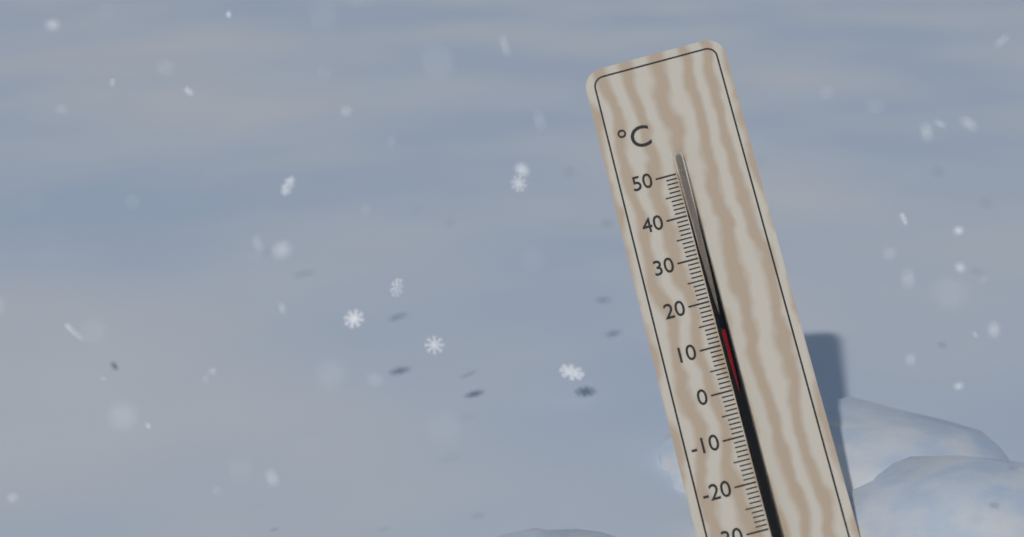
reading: 13 °C
